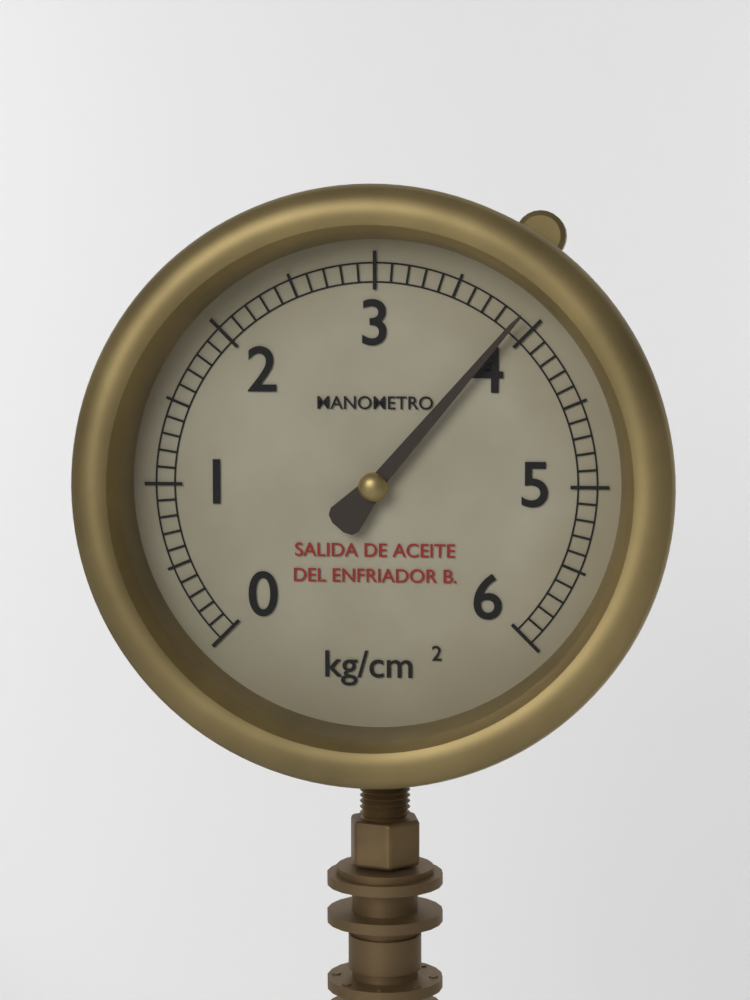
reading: 3.9 kg/cm²
